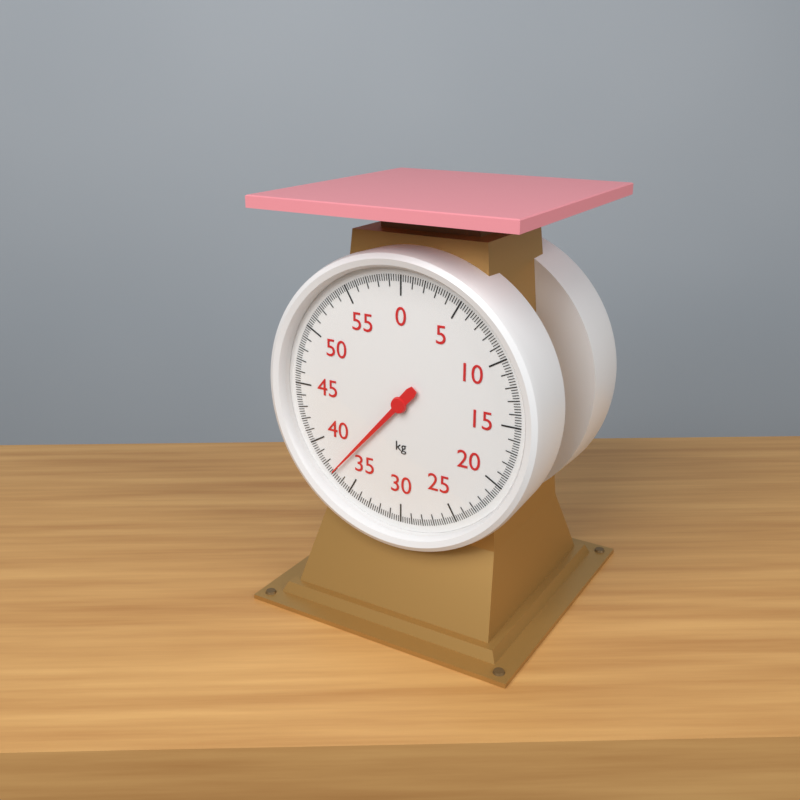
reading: 37.0 kg
